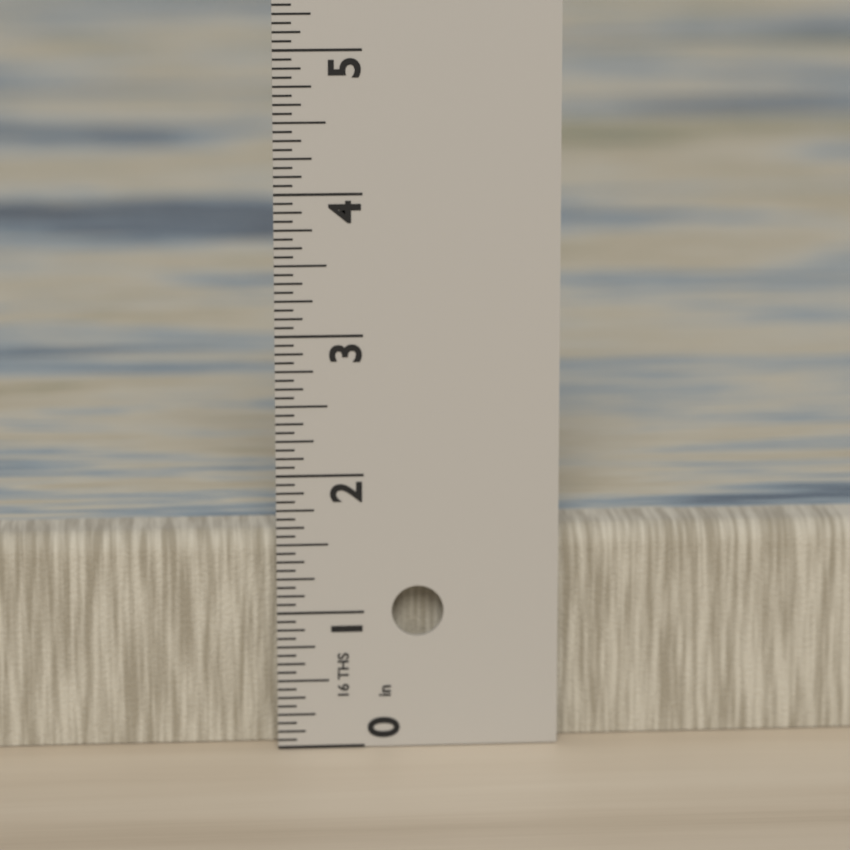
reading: 1.5625 in
